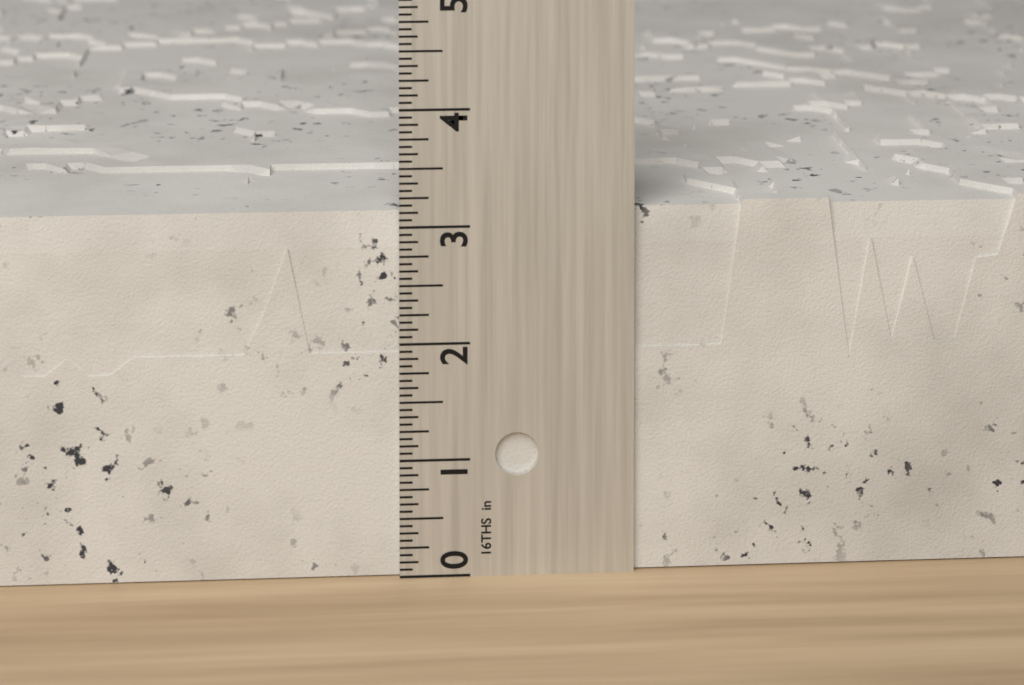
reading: 3.1875 in
